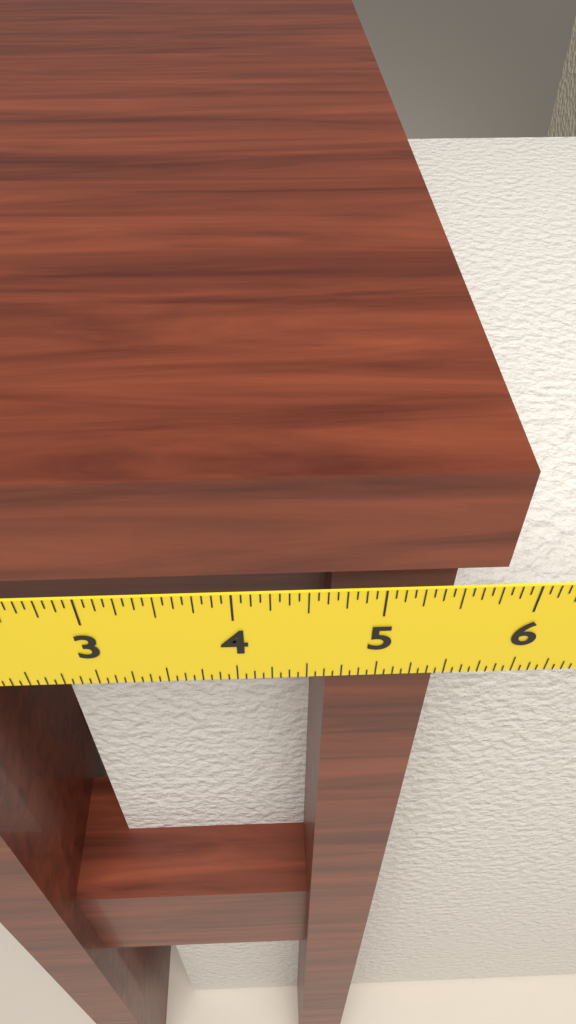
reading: 5.7500 in
